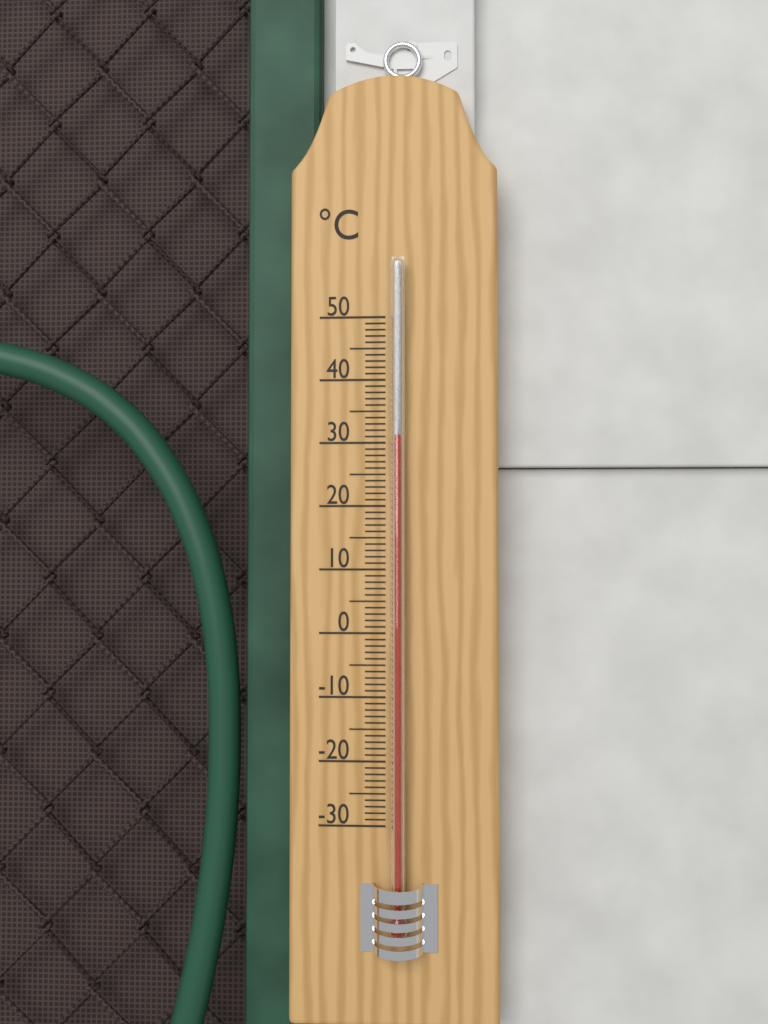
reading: 31 °C
